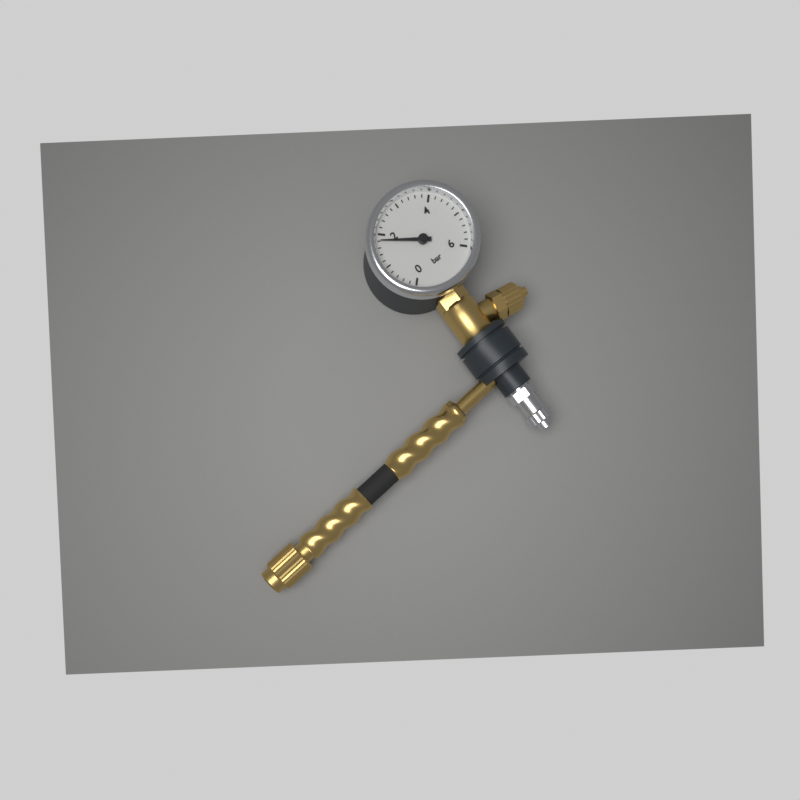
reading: 1.8 bar
